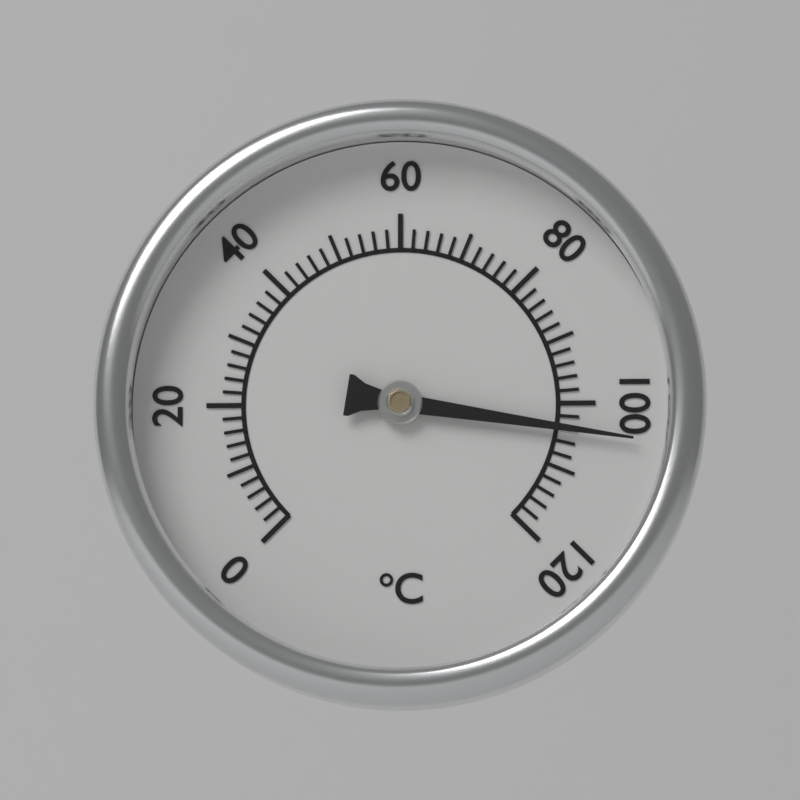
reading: 104 °C
